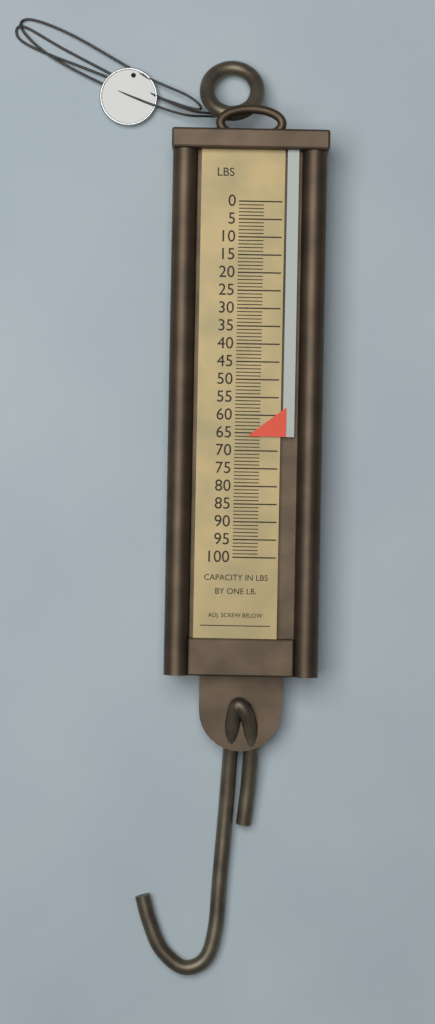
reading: 66 lb
